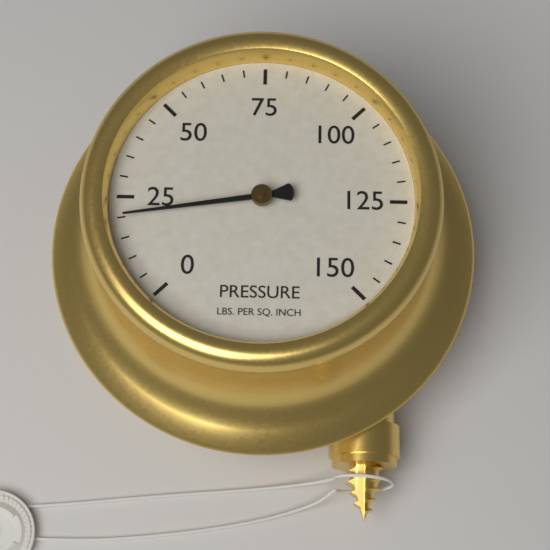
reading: 20 psi
